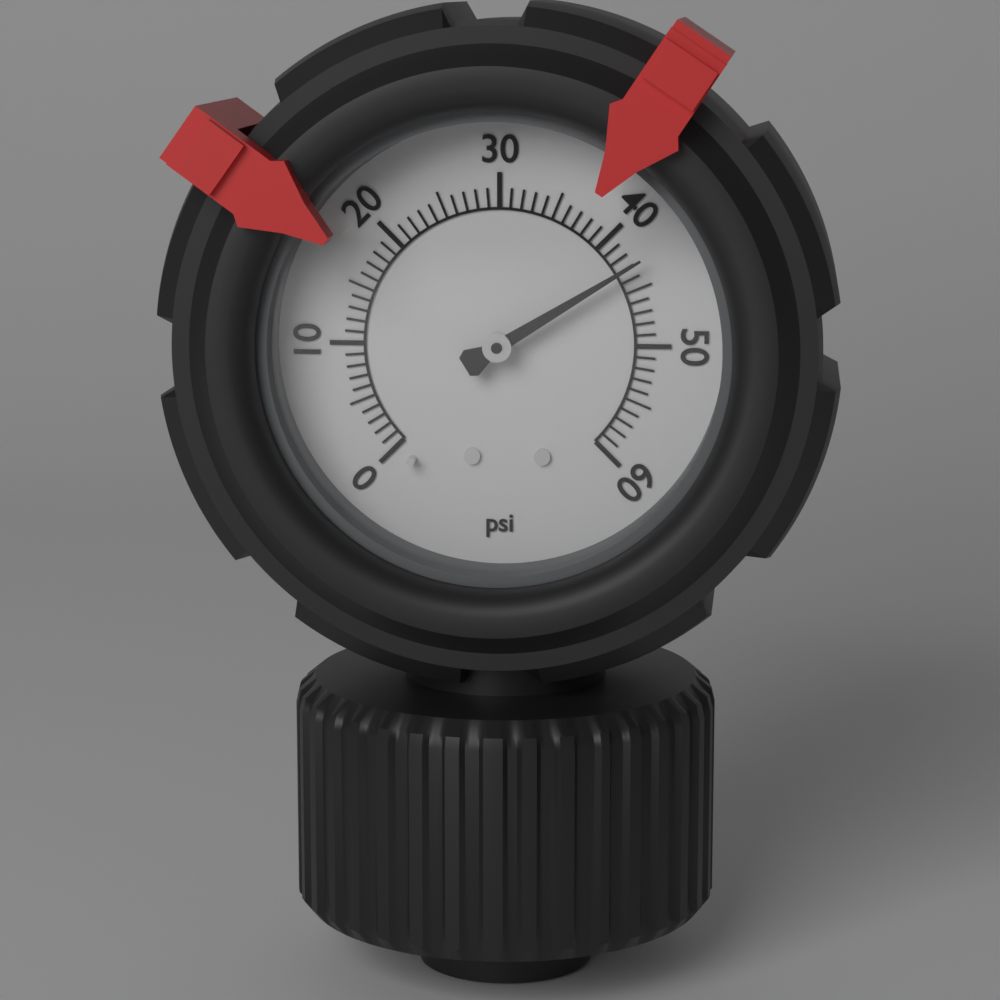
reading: 43 psi
